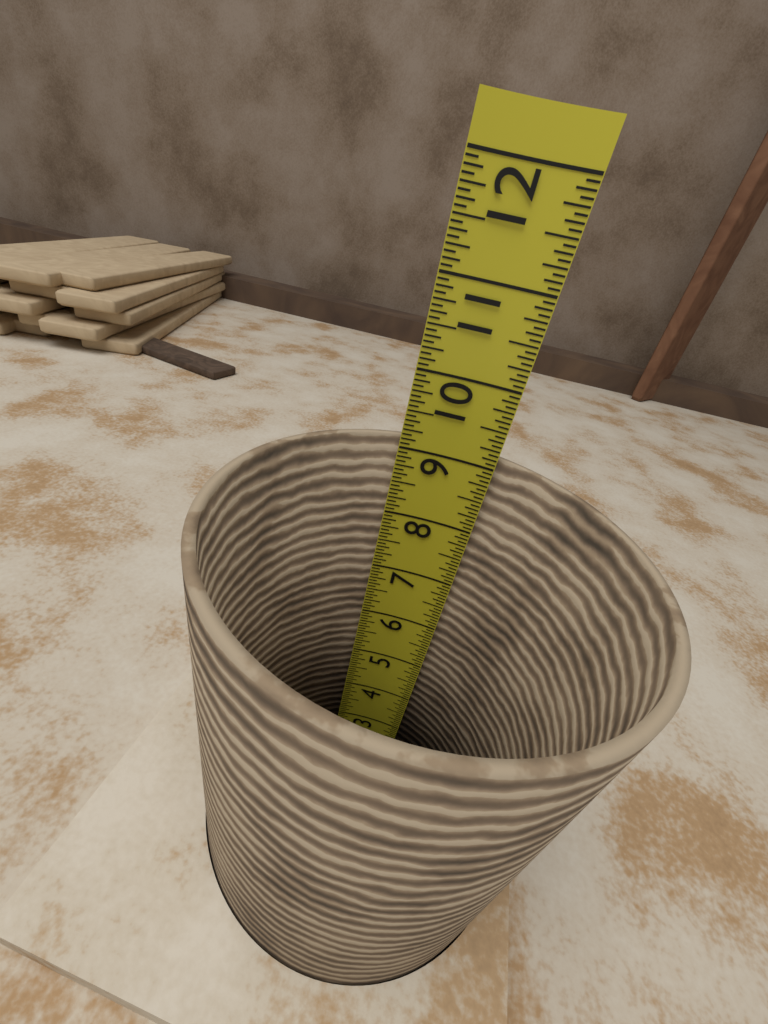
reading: 9.1250 in
